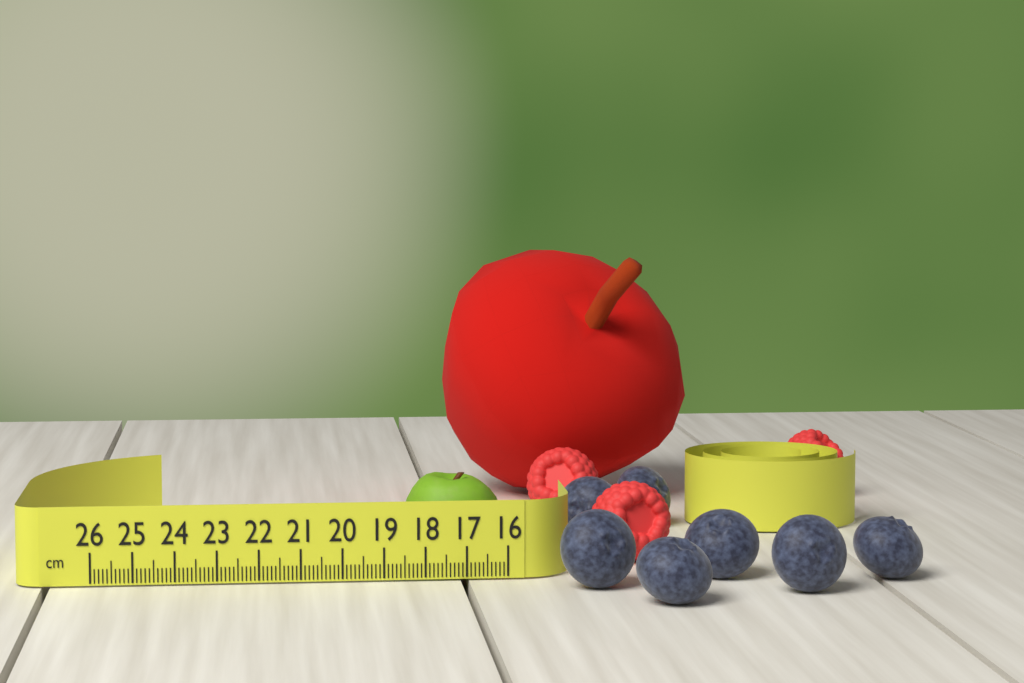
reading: 18.5 cm
